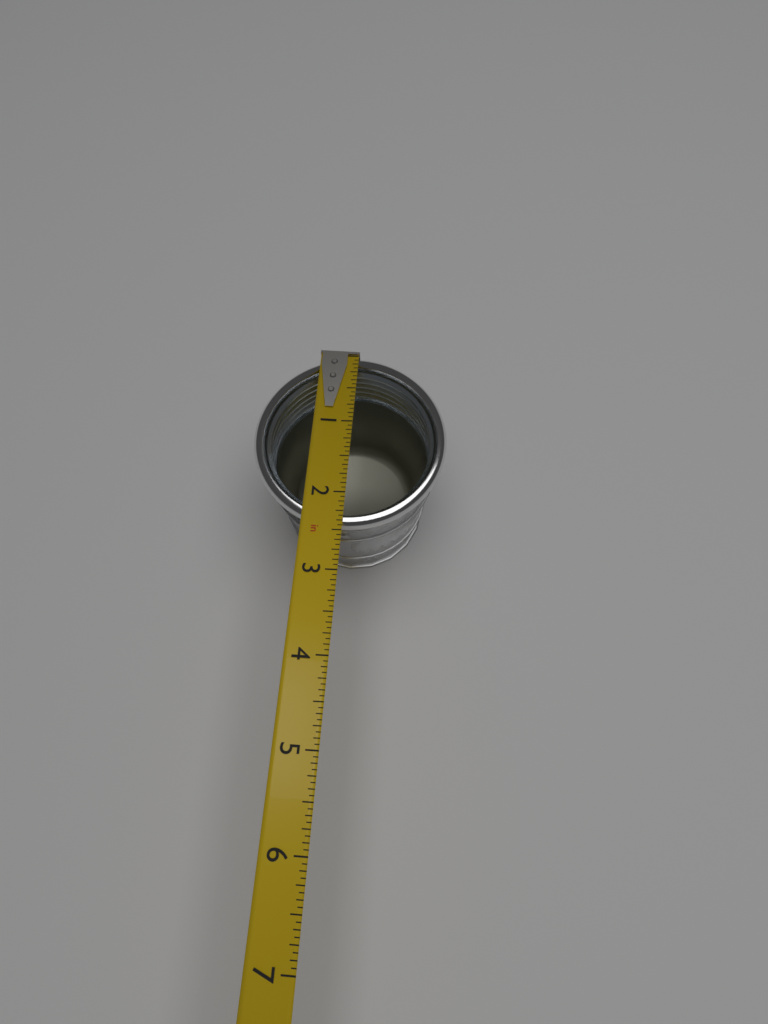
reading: 2.4375 in
